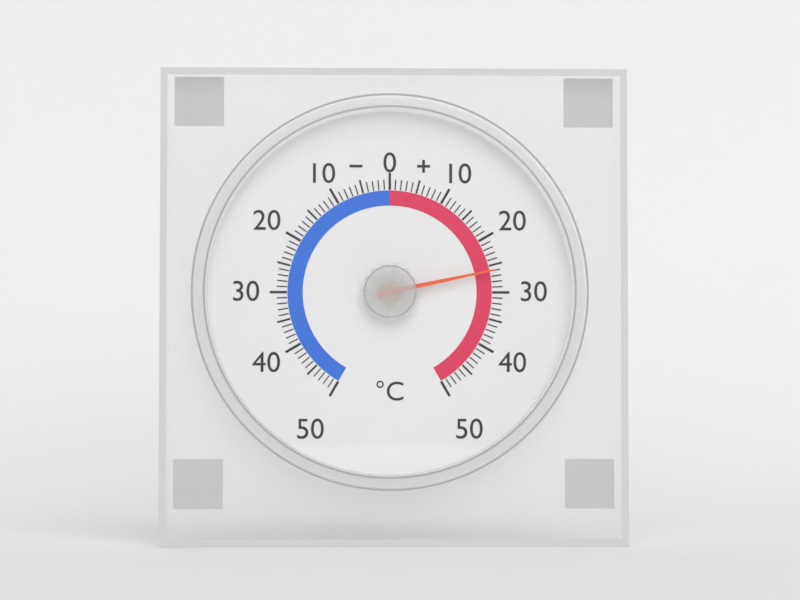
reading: 26 °C
